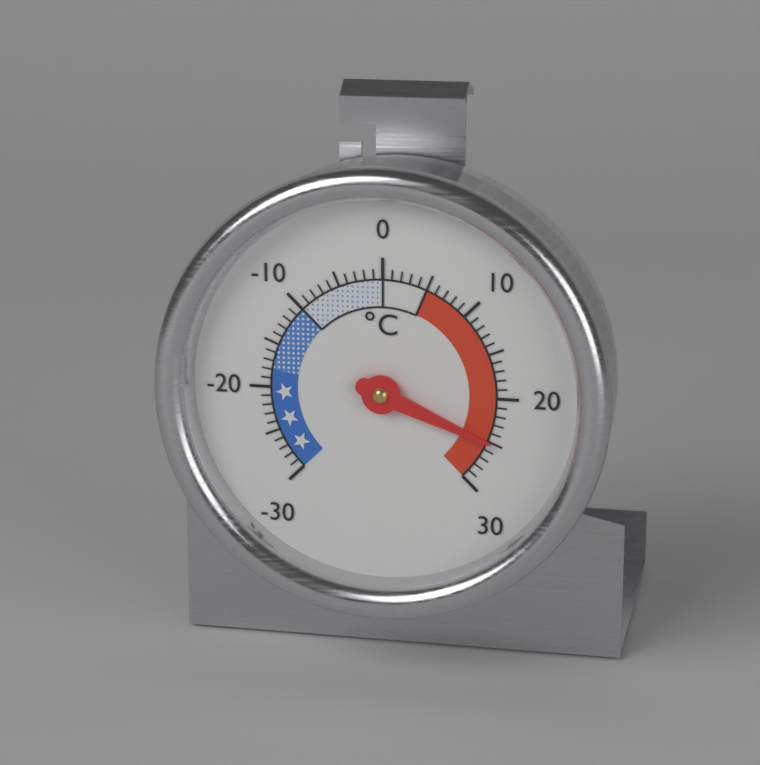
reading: 25 °C
